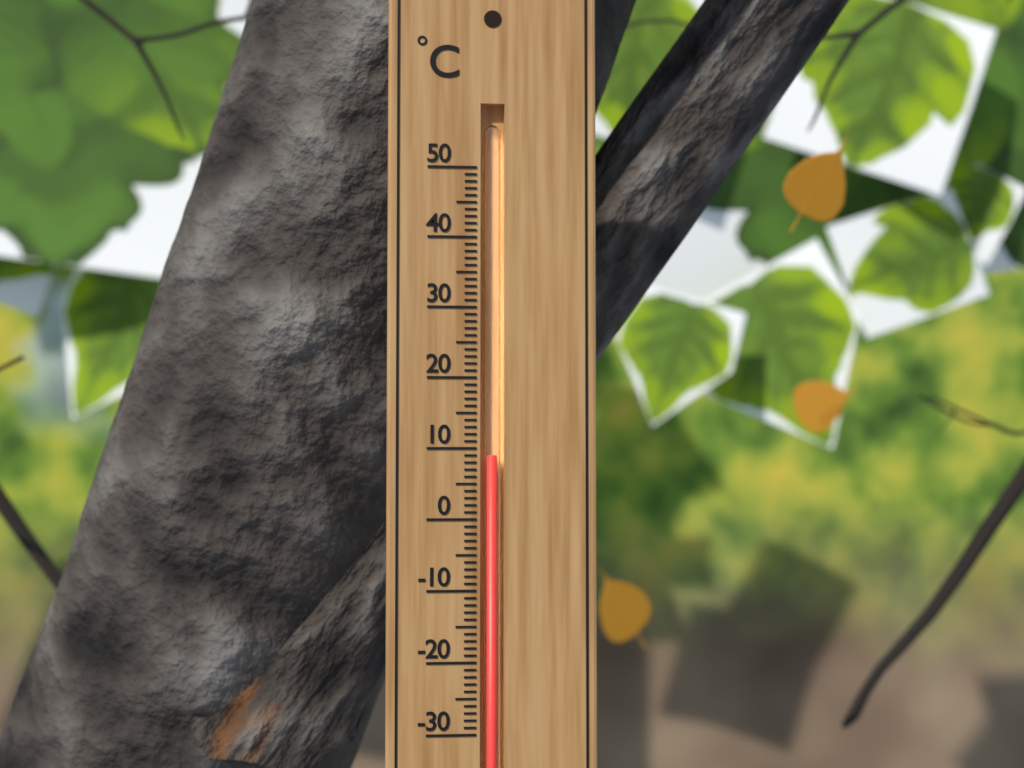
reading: 9 °C
